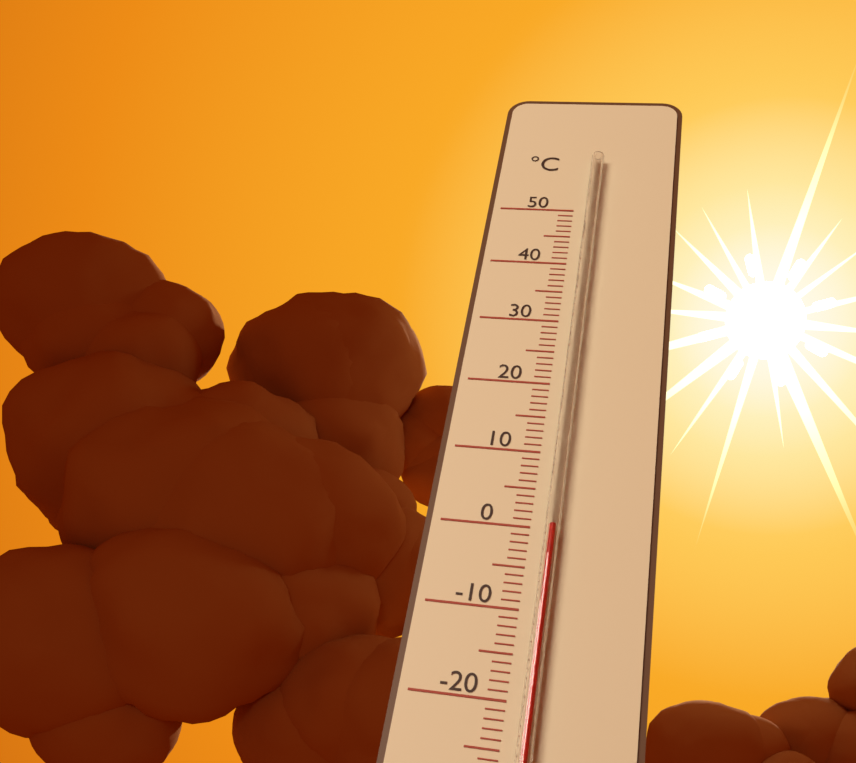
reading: 0 °C
